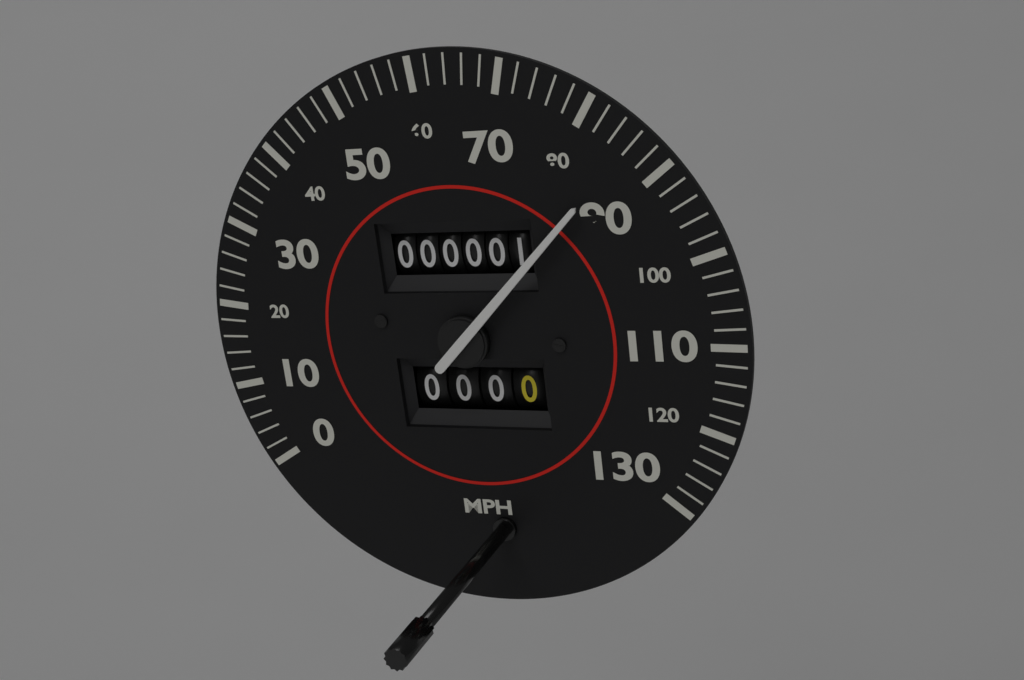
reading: 86 mph
